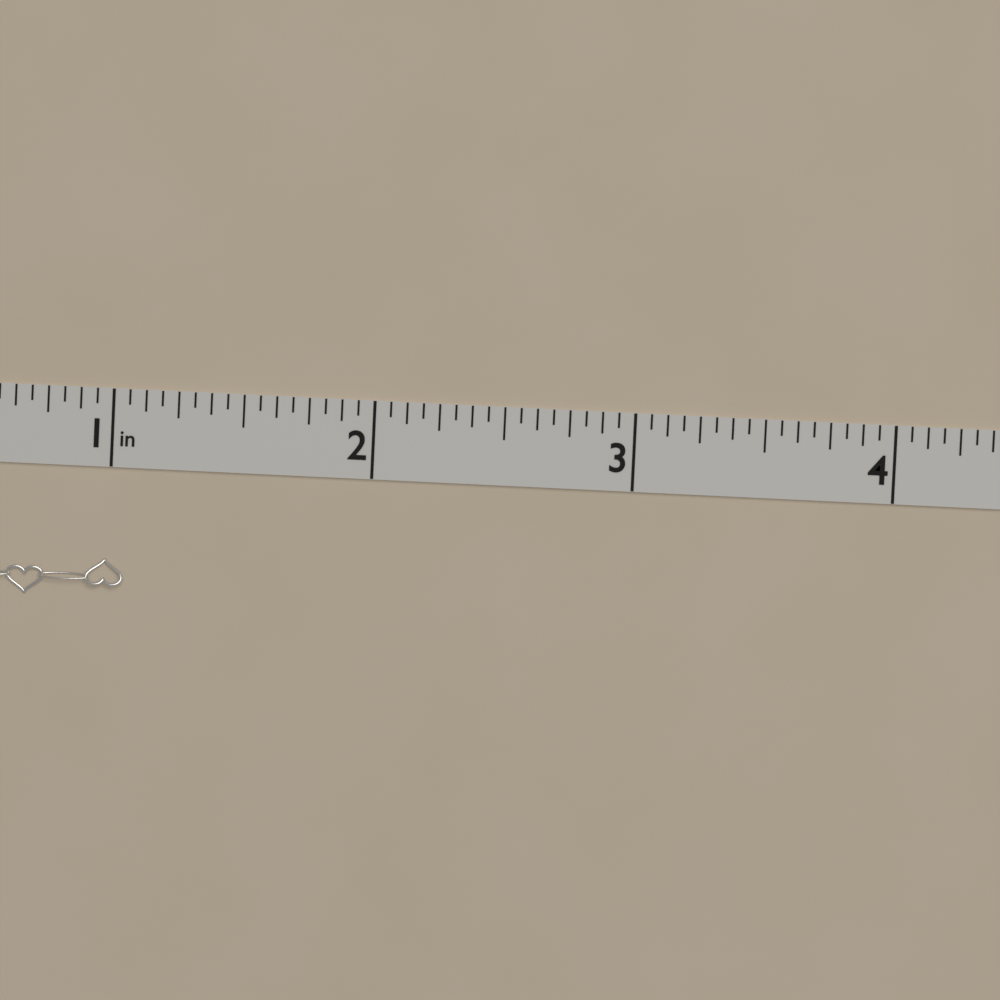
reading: 1.0625 in
